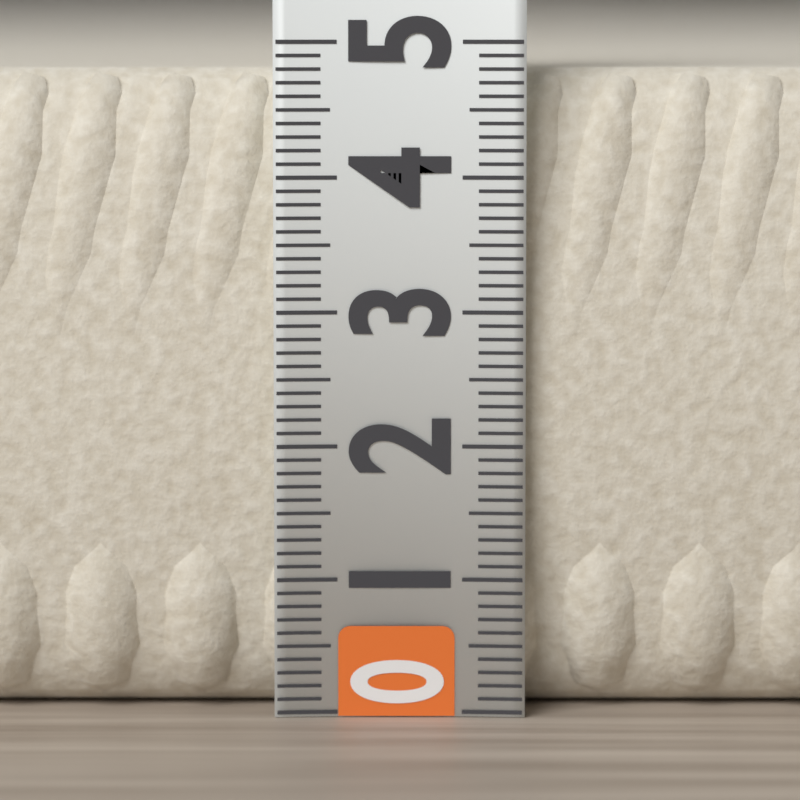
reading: 4.8 (no unit)
